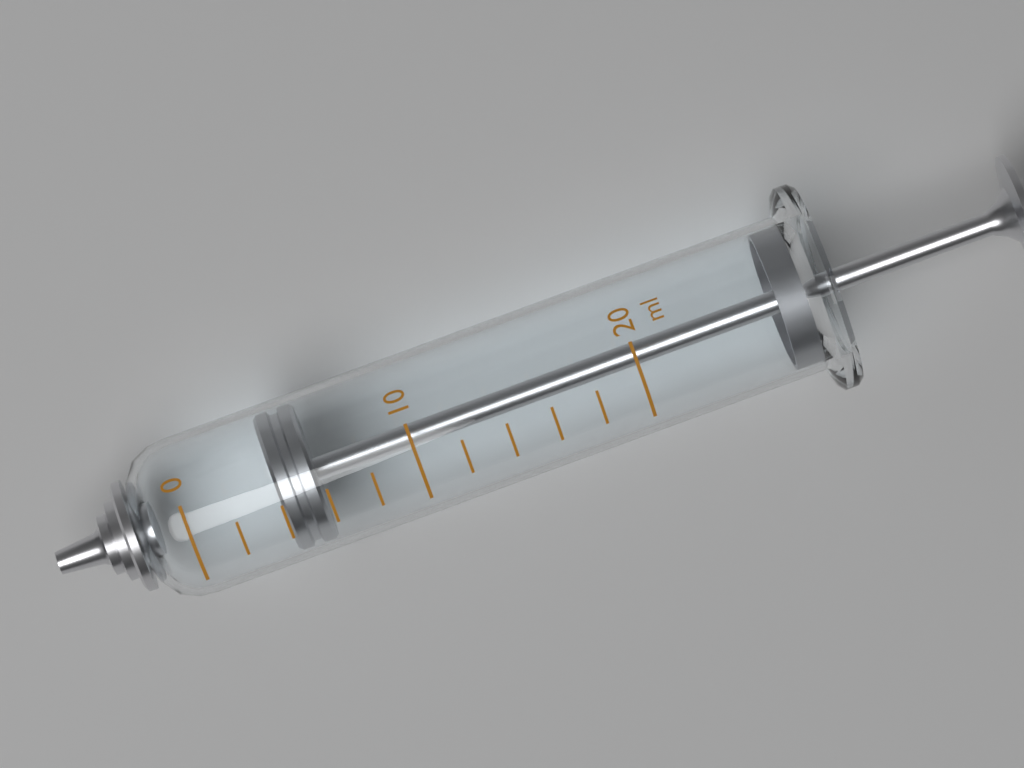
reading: 4 ml
